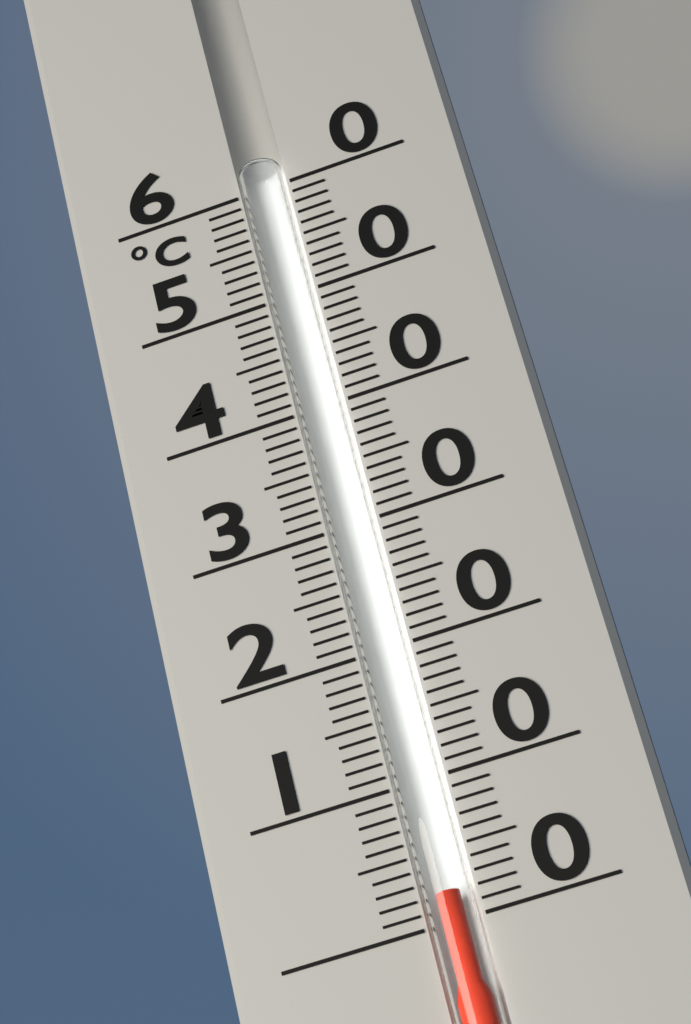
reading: 2 °C
